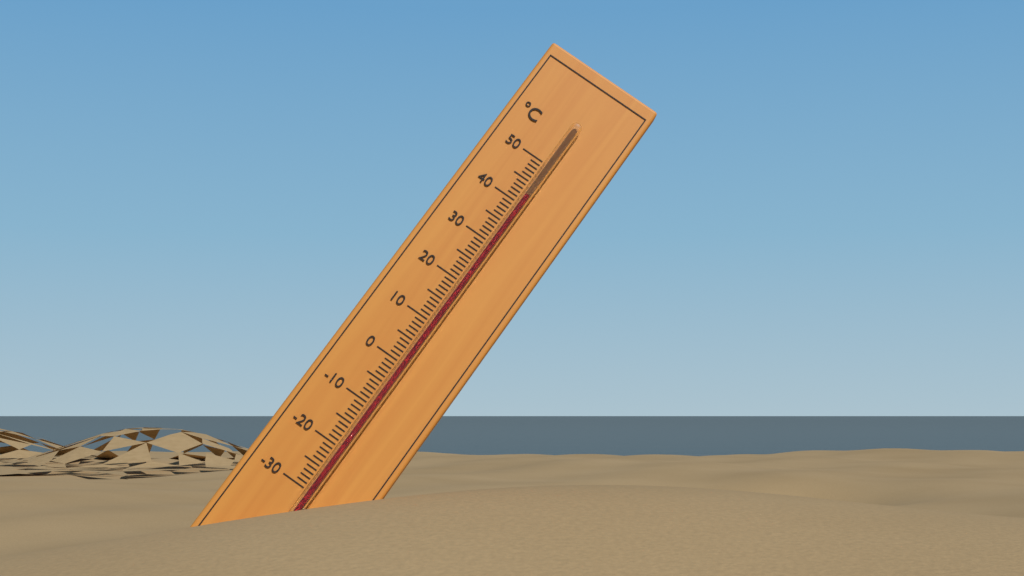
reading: 42 °C
